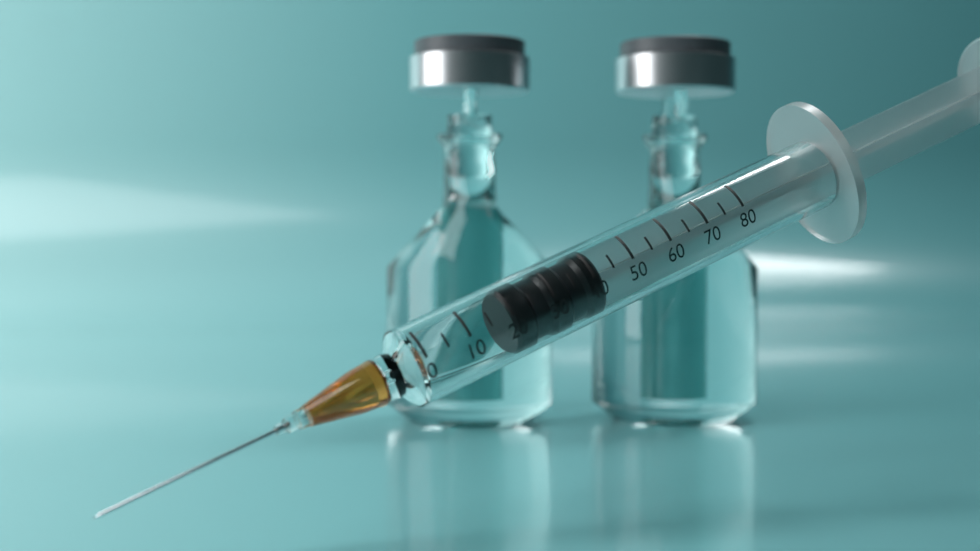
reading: 20 (no unit)
